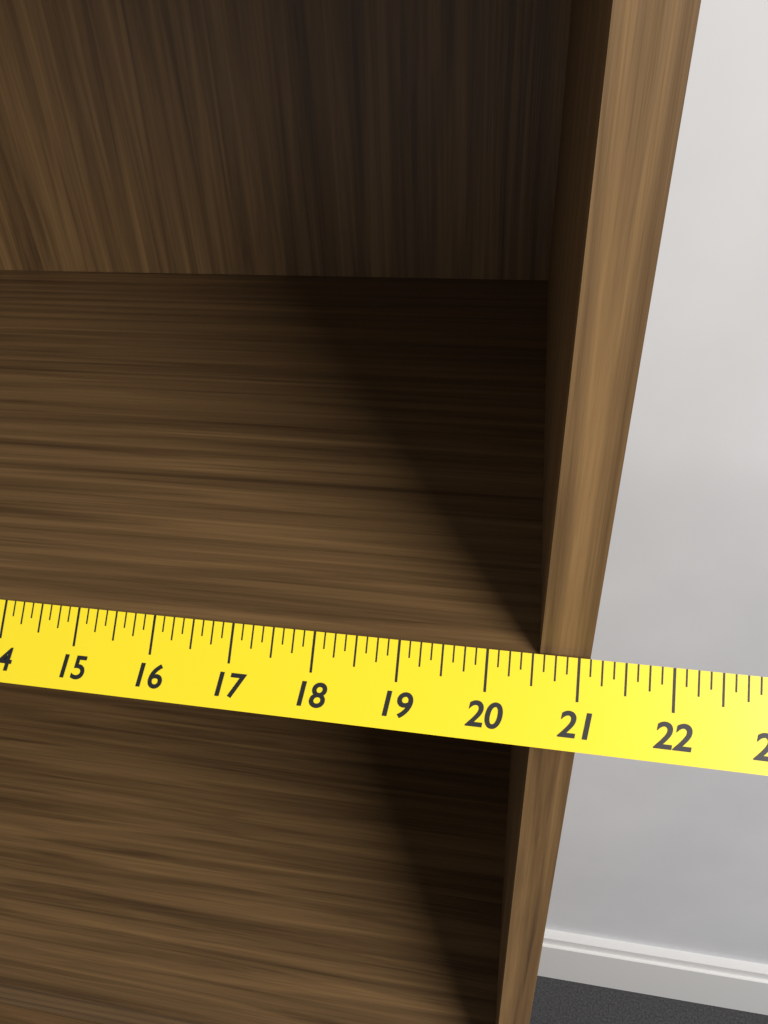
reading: 21.125 in
